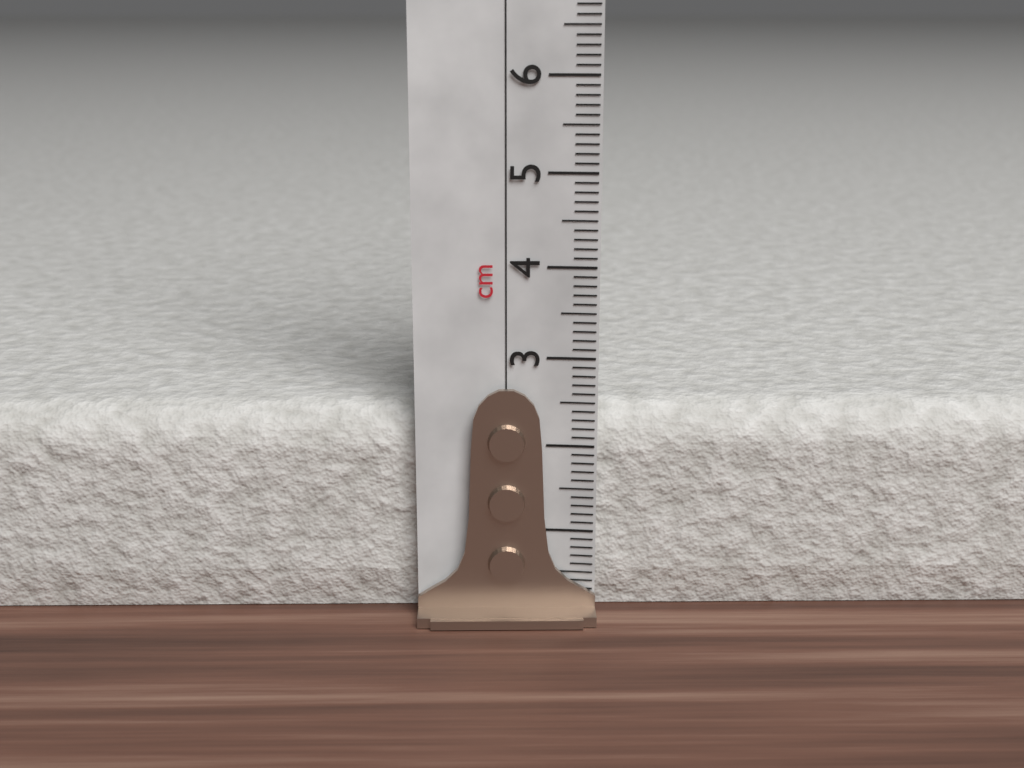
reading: 2.4 cm
